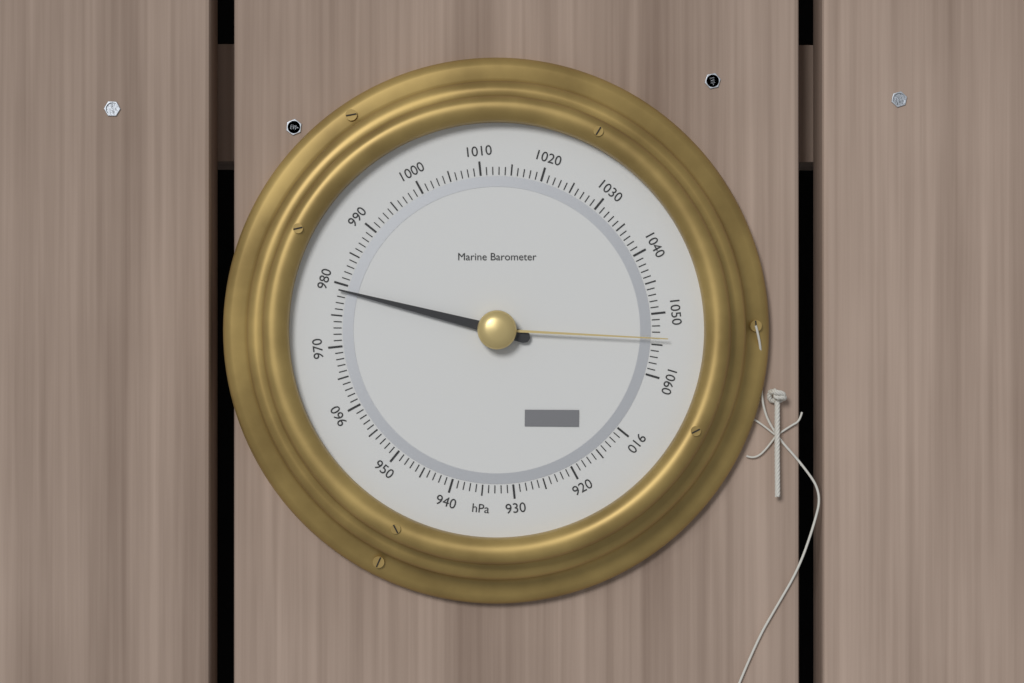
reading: 979 hPa
